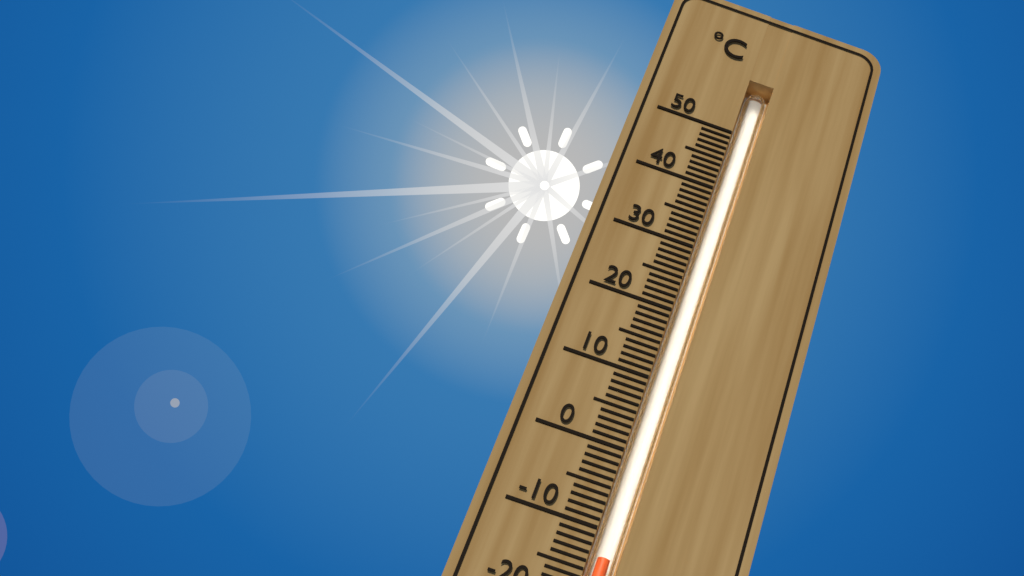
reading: -13 °C
